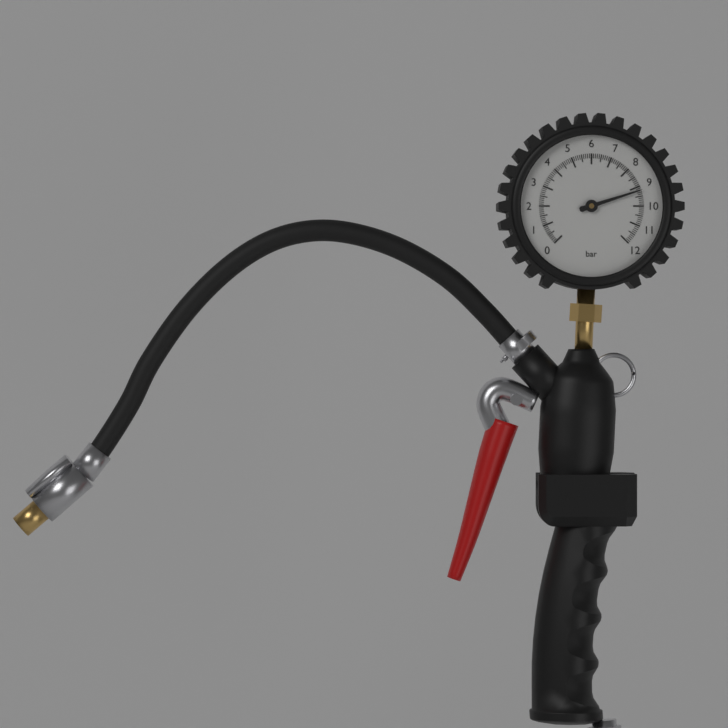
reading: 9.2 bar
